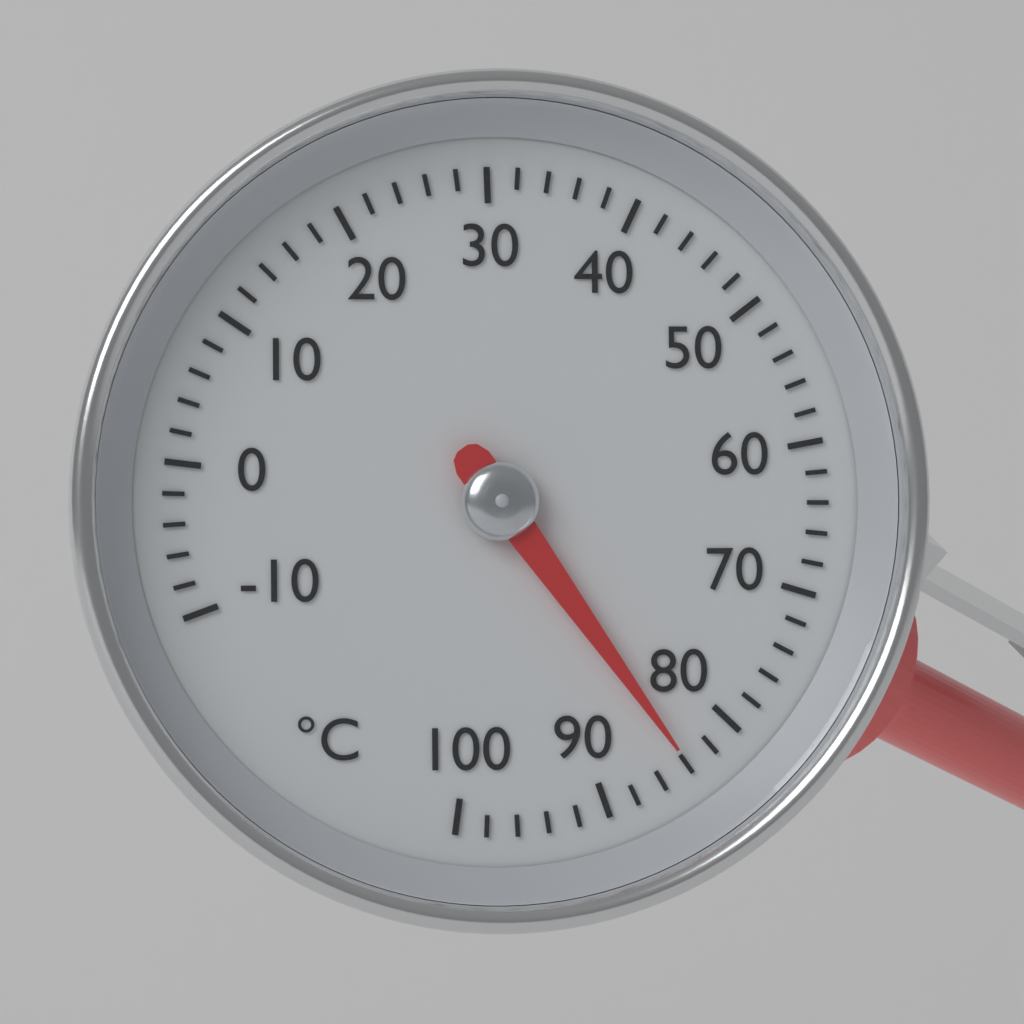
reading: 84 °C
